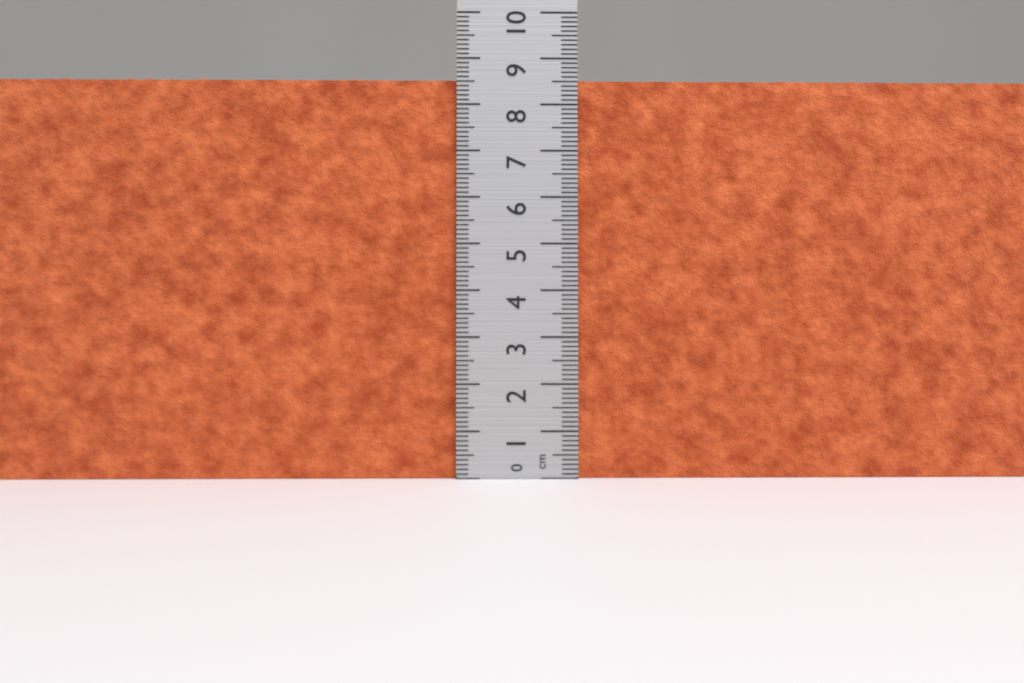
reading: 8.6 cm
